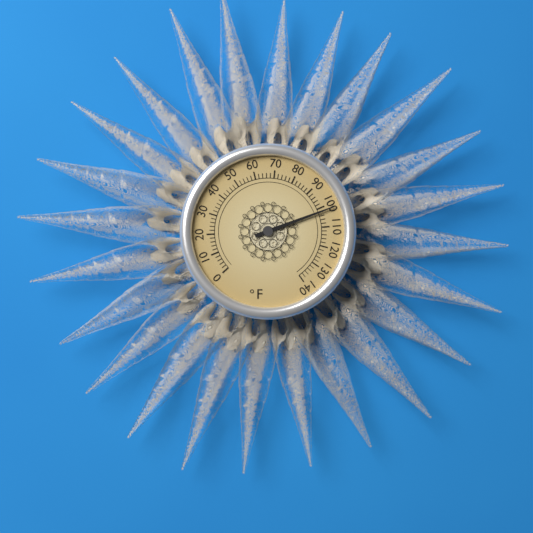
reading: 102 °F
